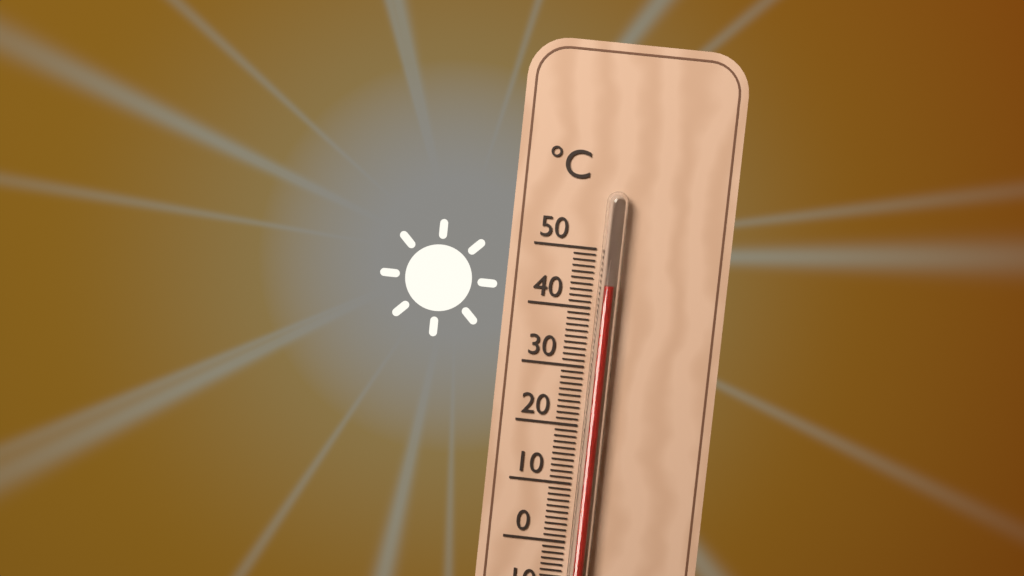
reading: 44 °C
